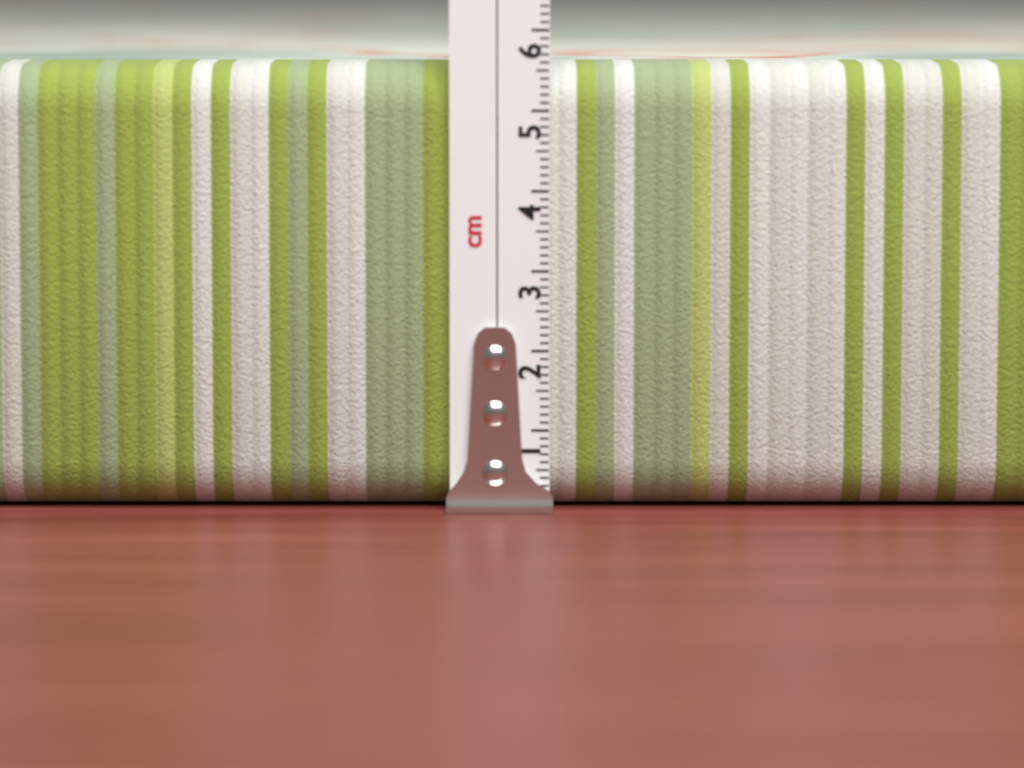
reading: 5.6 cm
